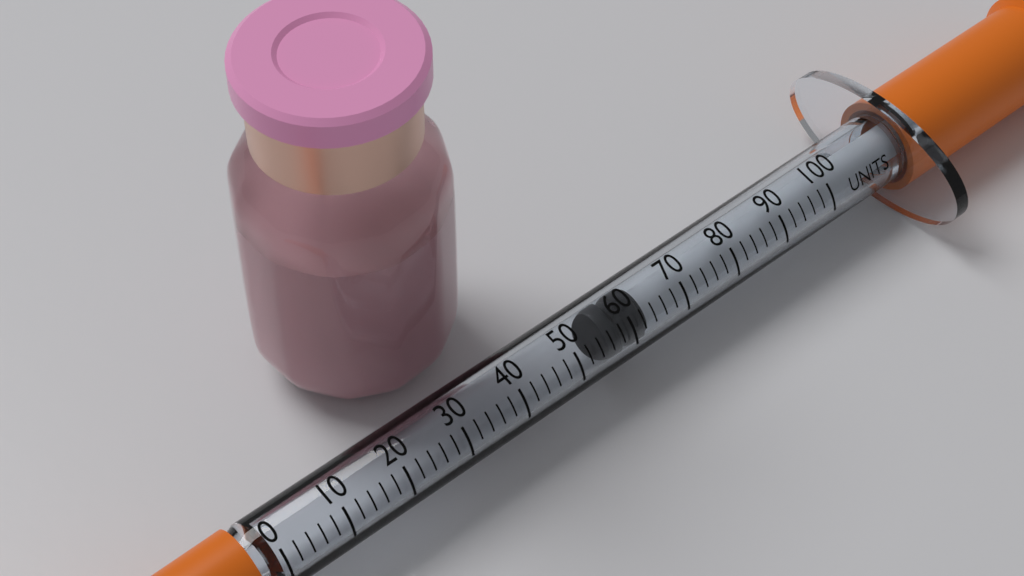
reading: 56 units
